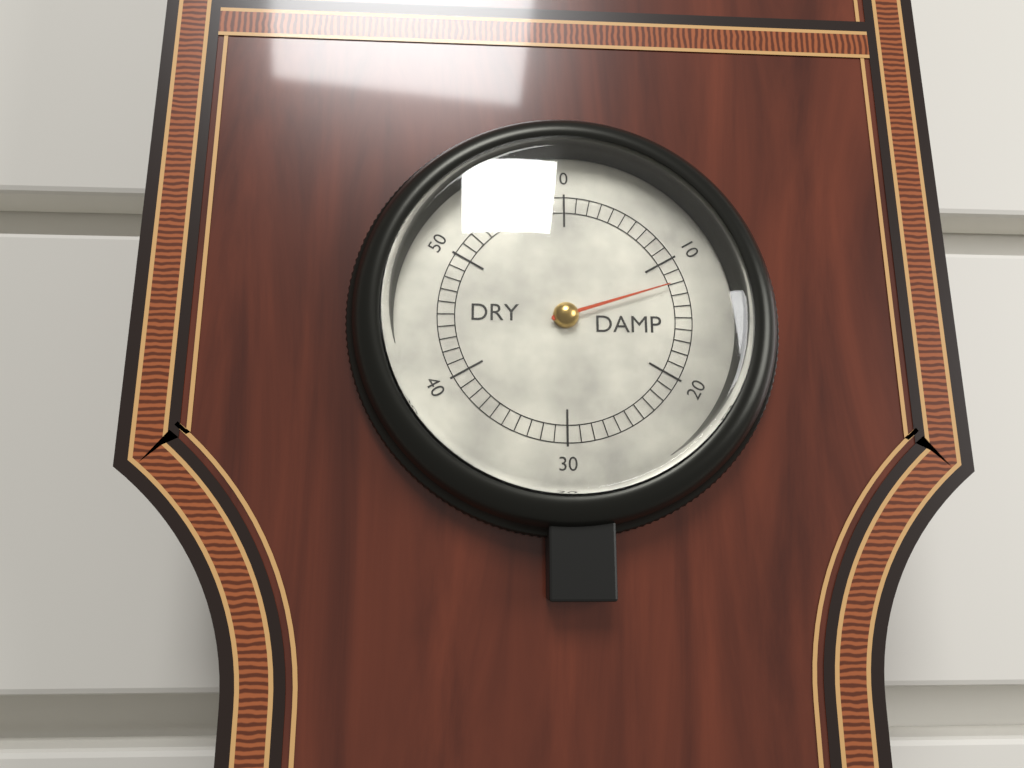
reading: 12 (no unit)
